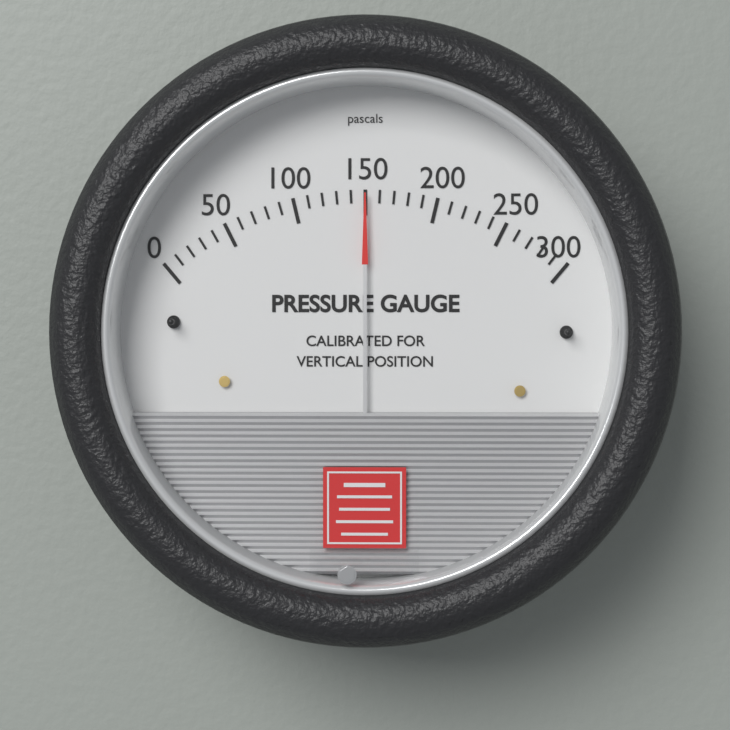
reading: 150 Pa
